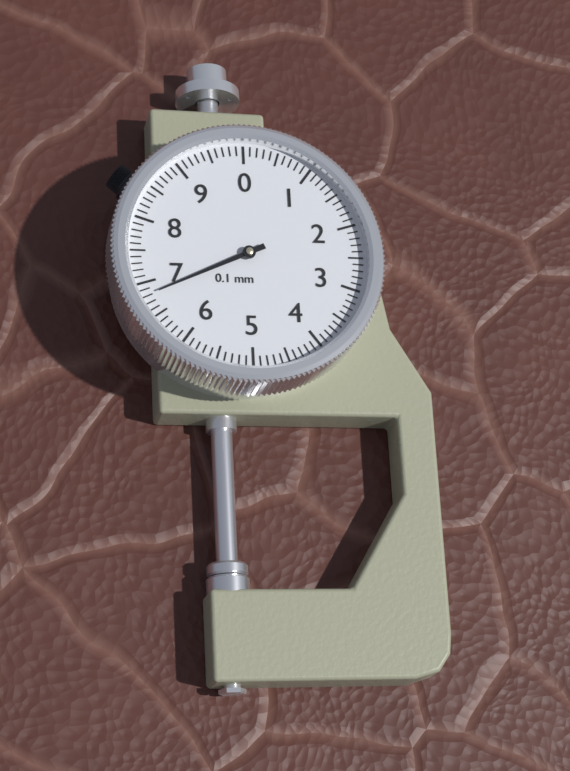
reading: 6.8 mm
